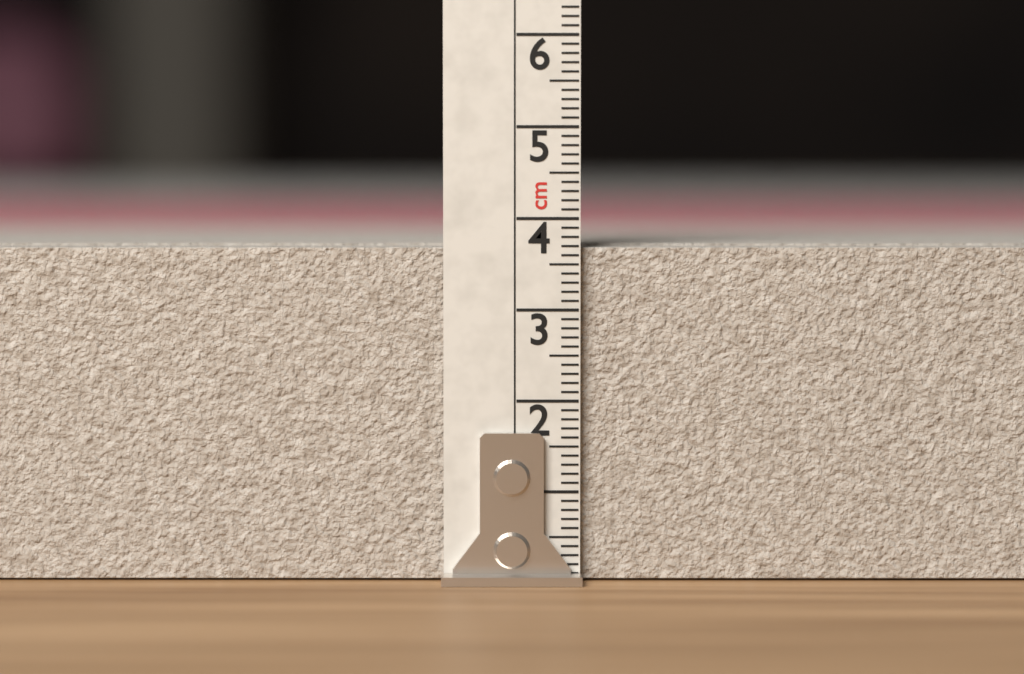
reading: 3.7 cm
